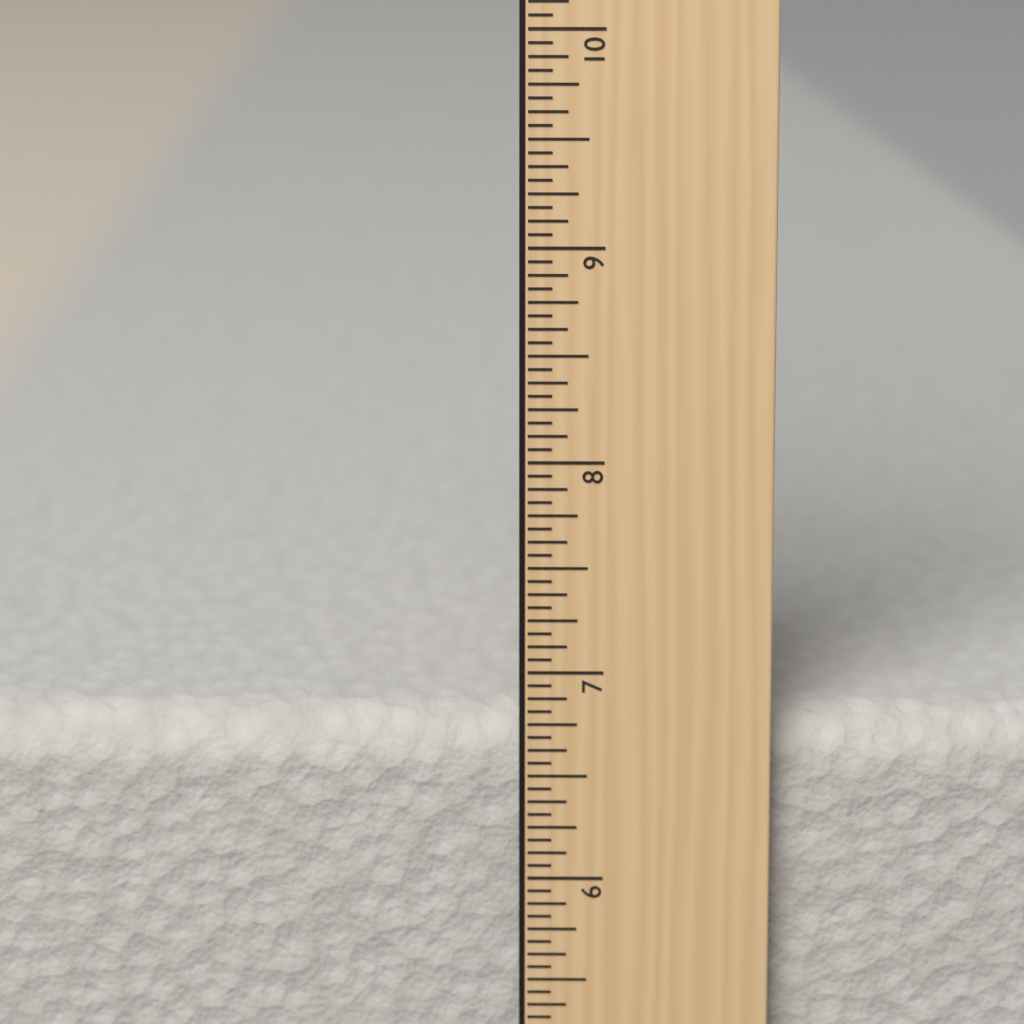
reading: 6.7500 in
